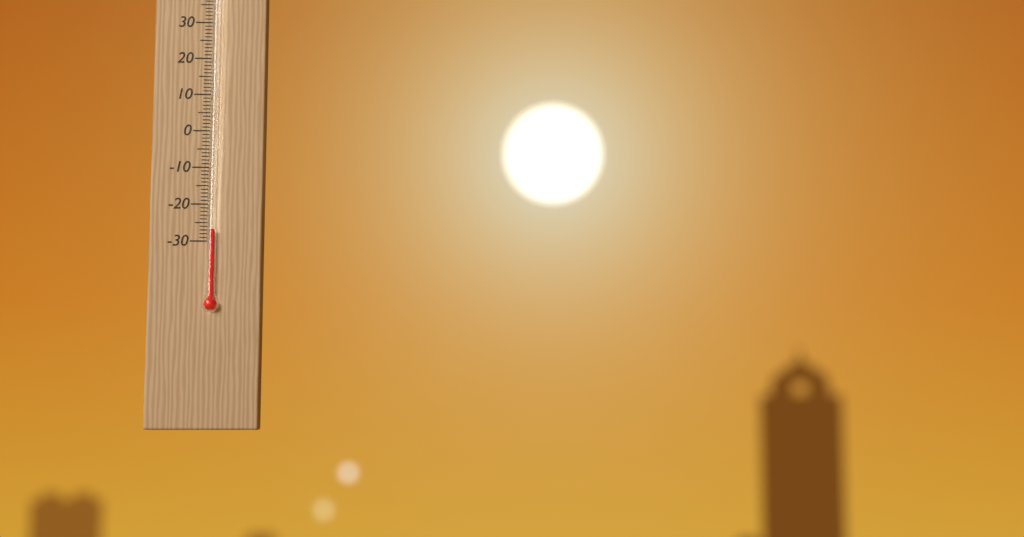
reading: -27 °C
